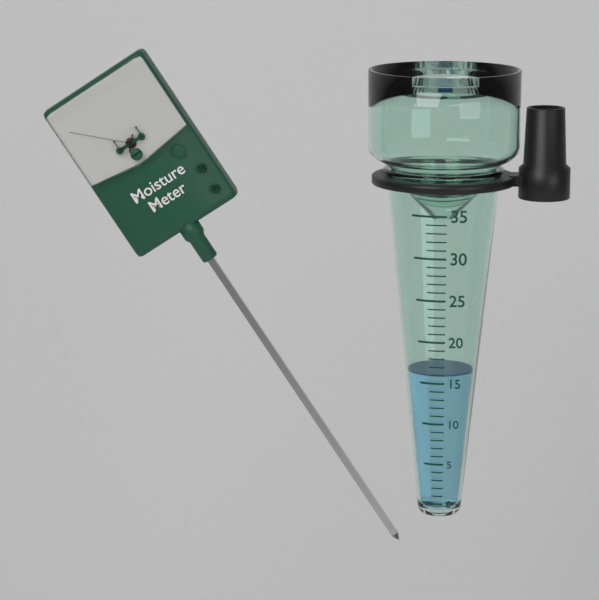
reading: 16 (no unit)
